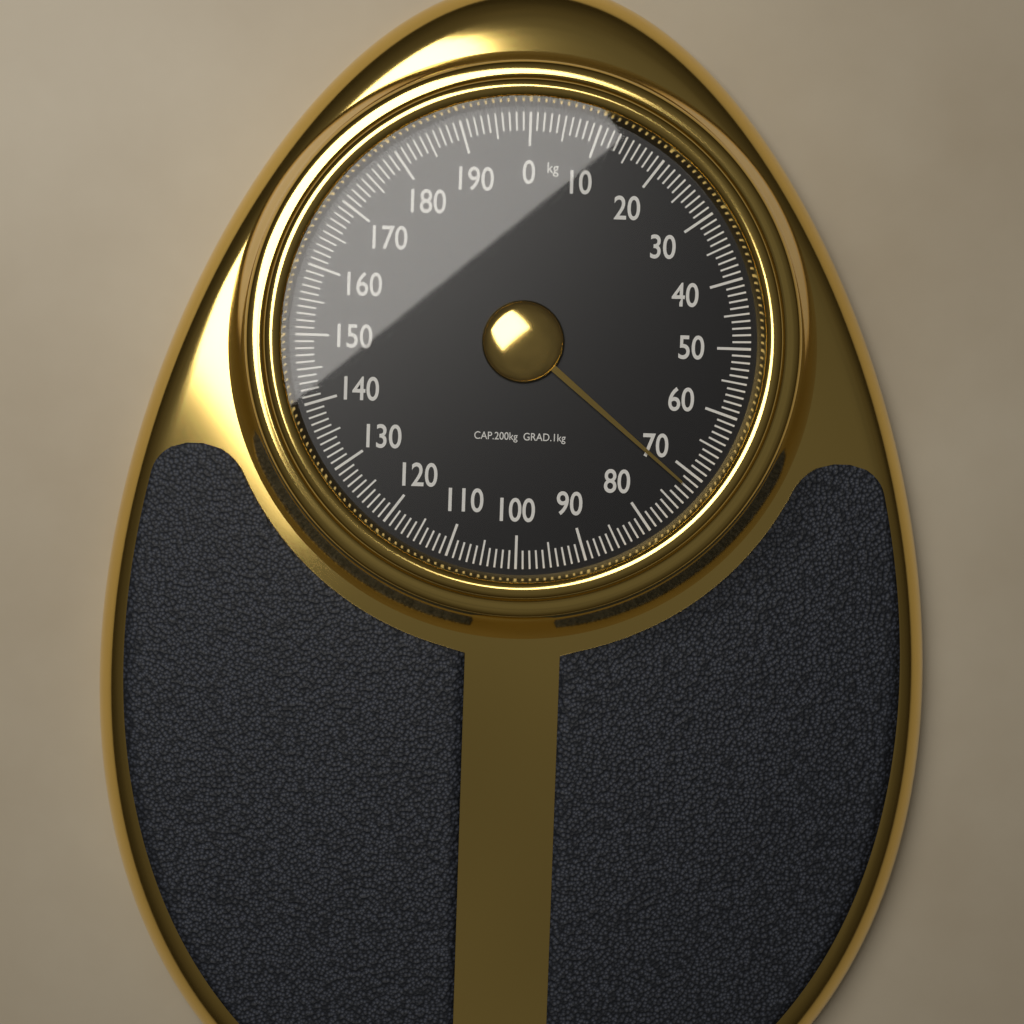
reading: 72 kg
